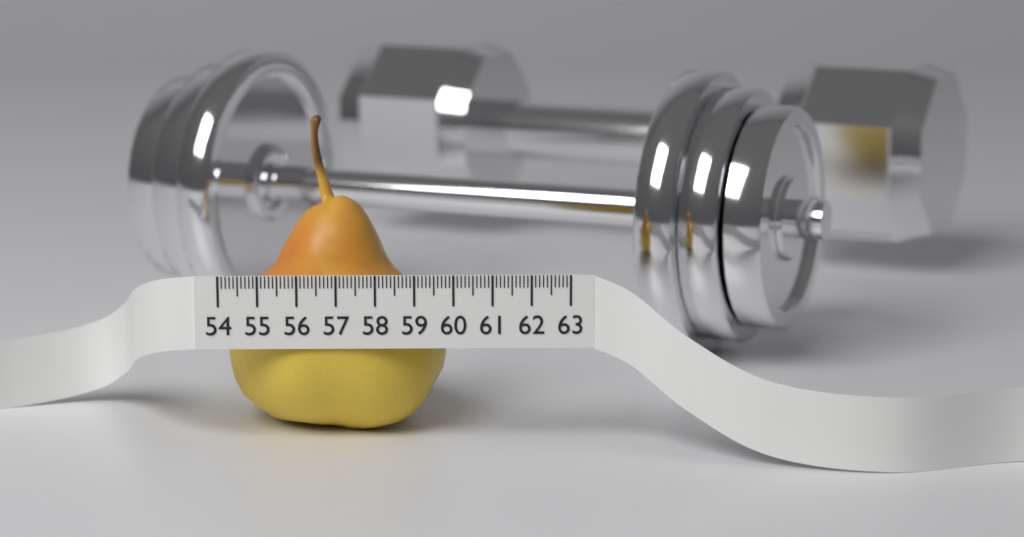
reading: 59.8 (no unit)
